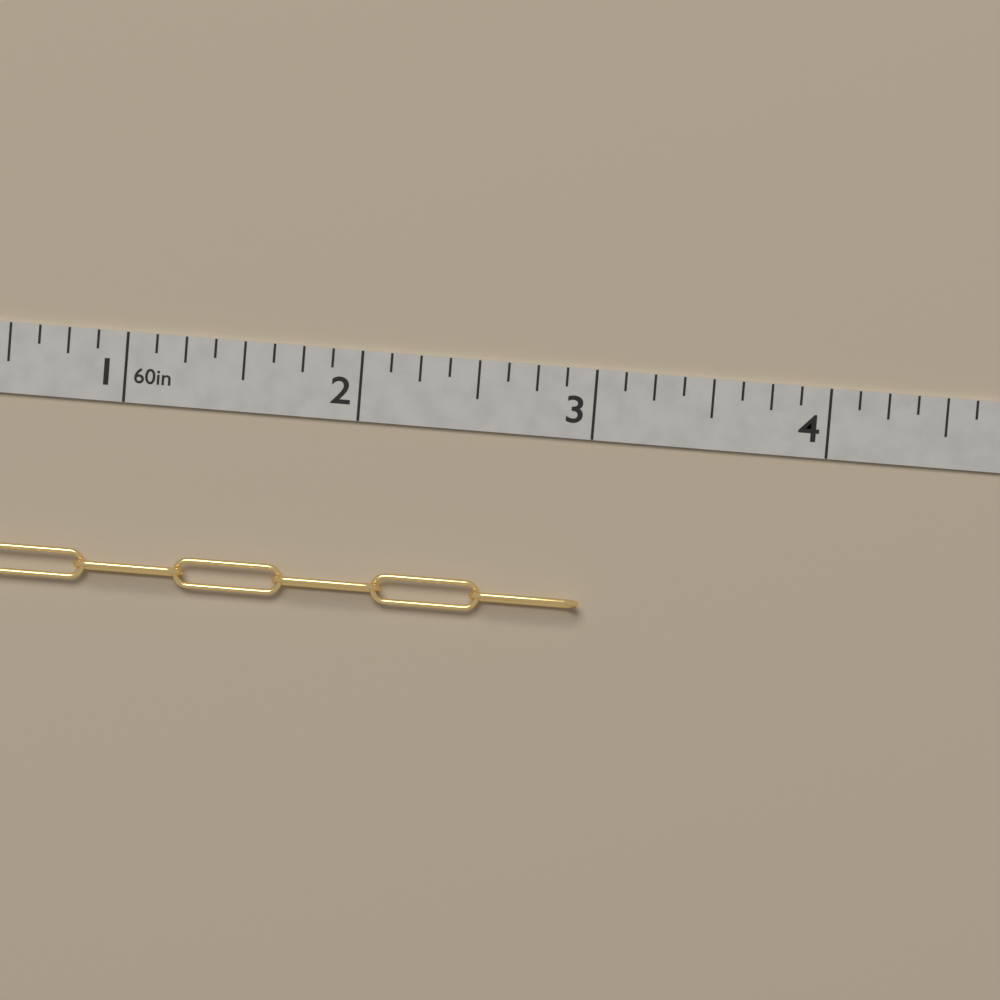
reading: 3.000 in
